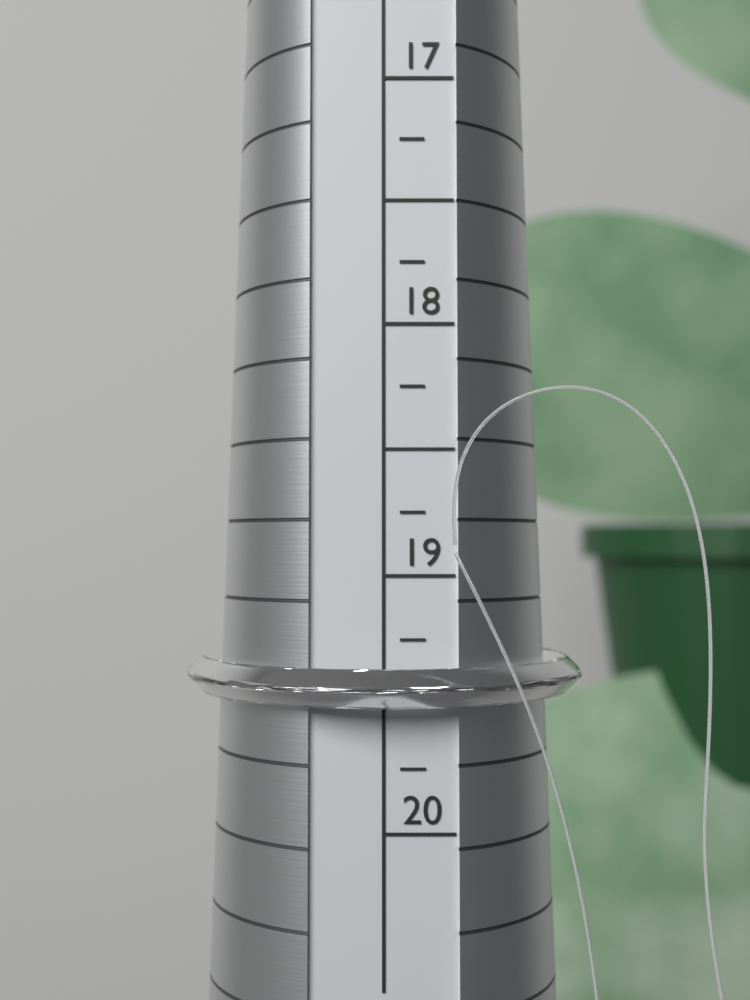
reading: 19.50 (no unit)
